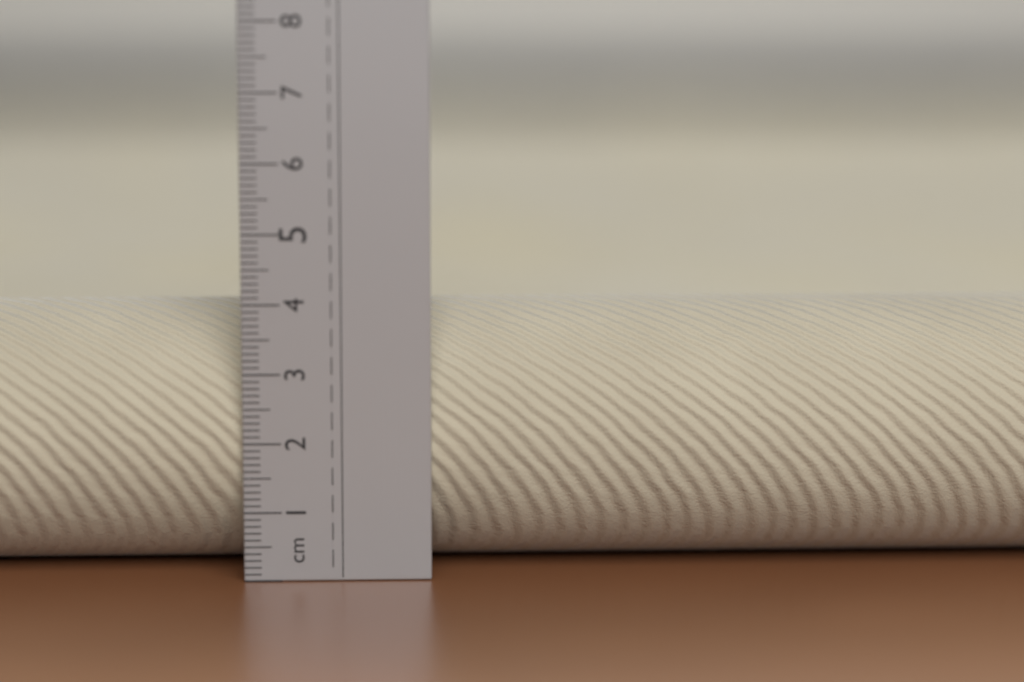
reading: 3.9 cm
